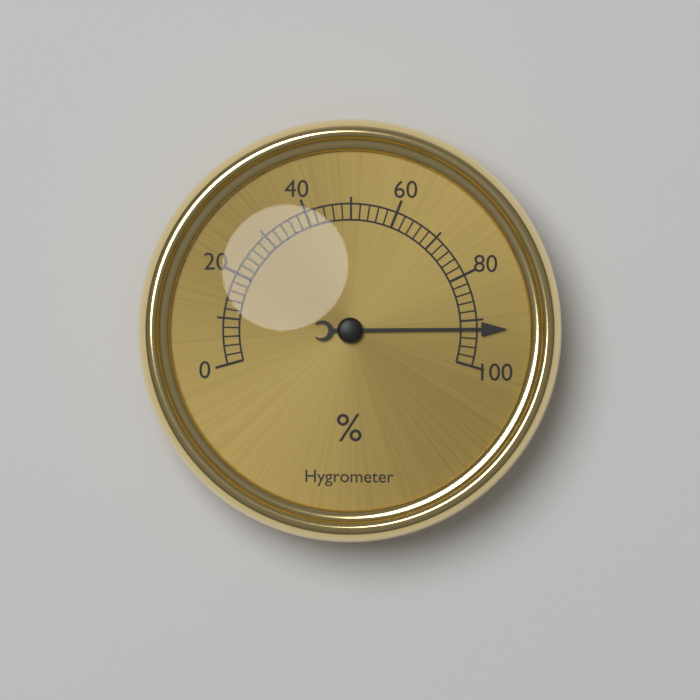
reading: 92 %
